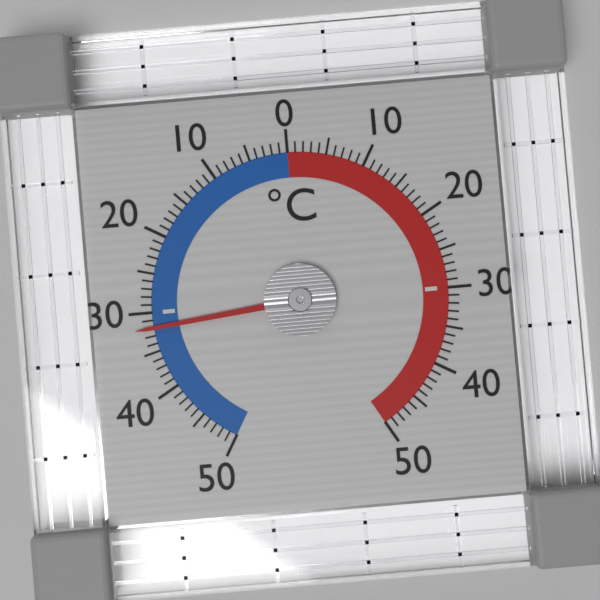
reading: -32 °C
